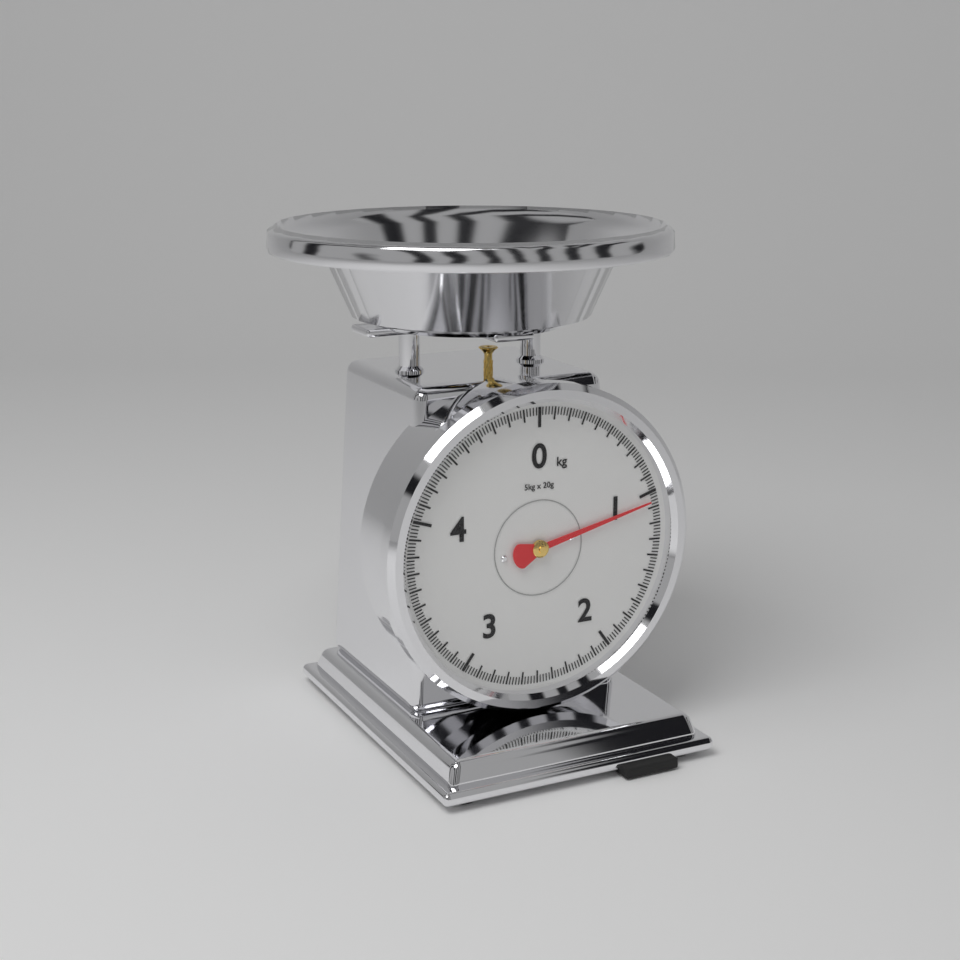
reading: 1.06 kg
